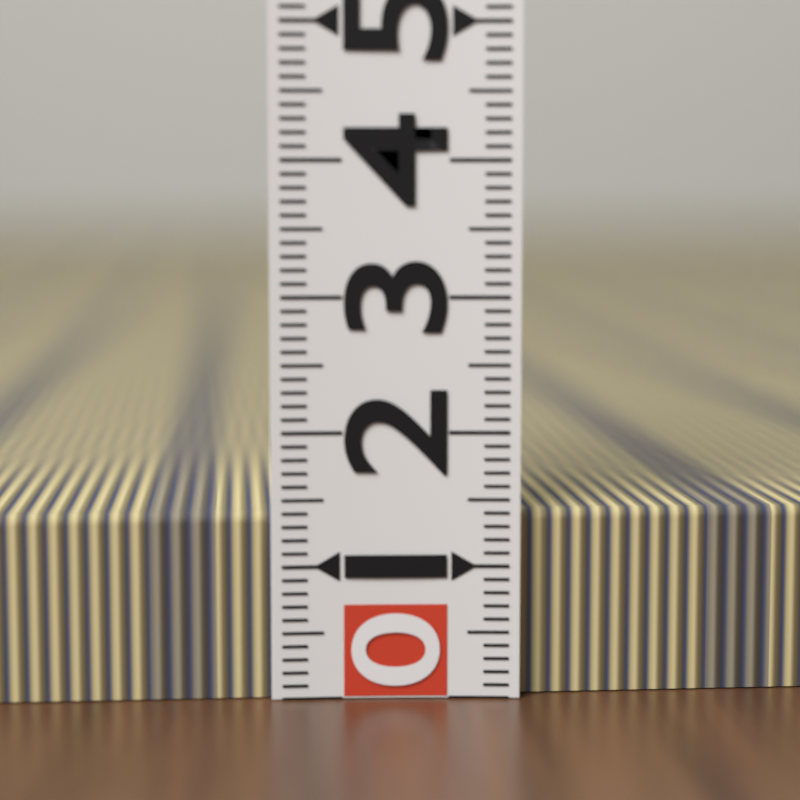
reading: 1.4 (no unit)
